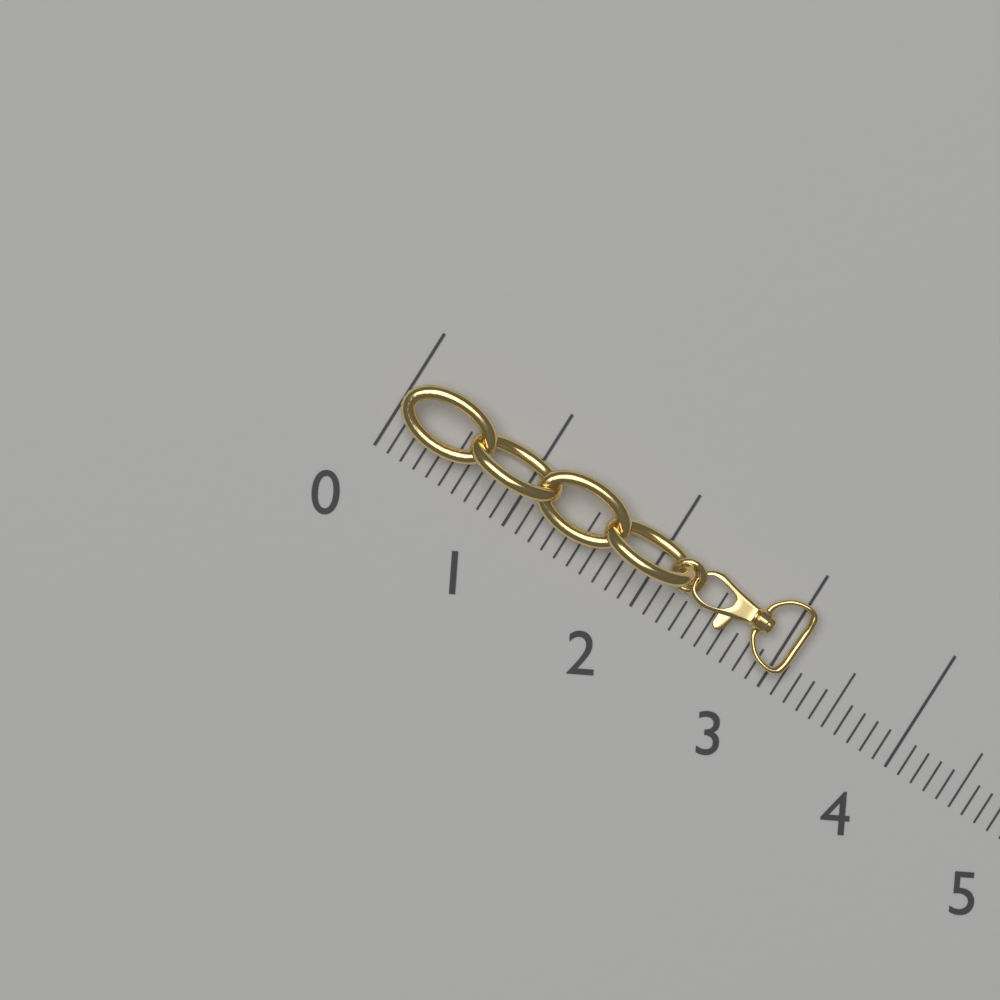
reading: 3.1 (no unit)
